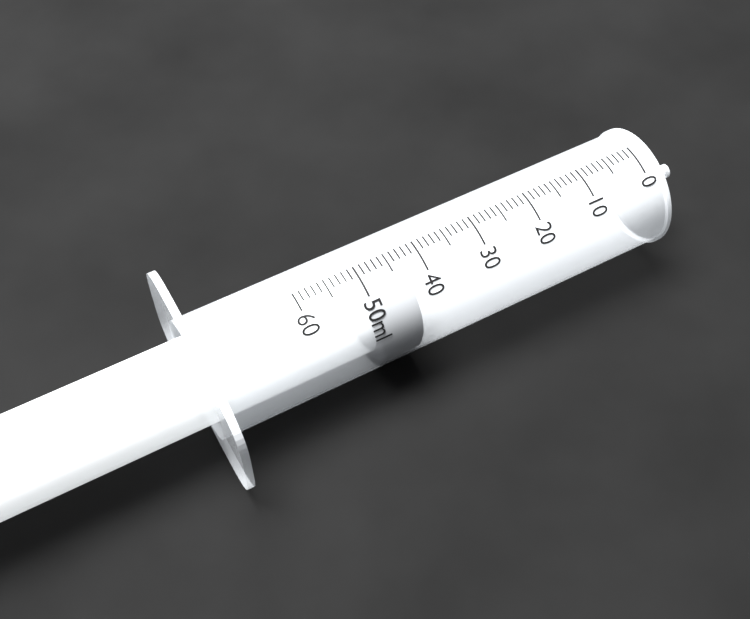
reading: 43 ml
